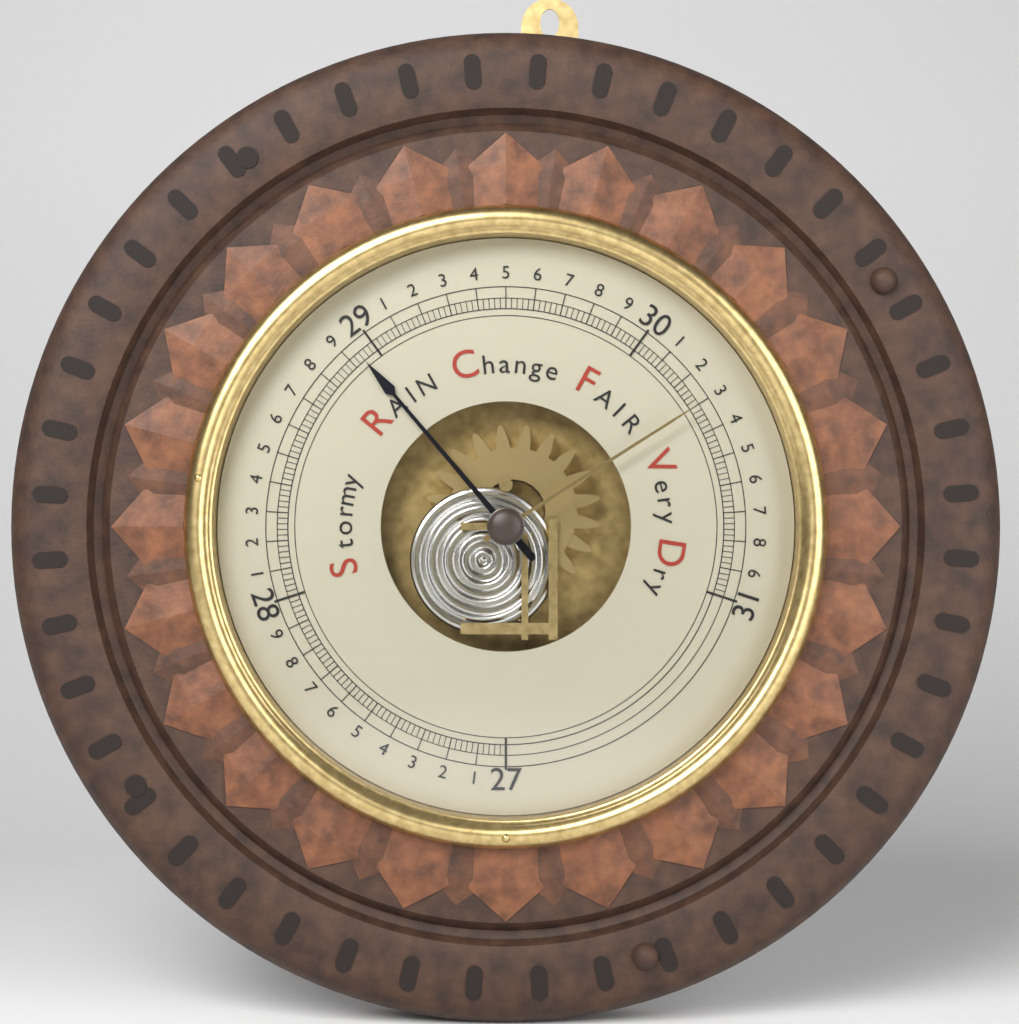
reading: 28.94 inHg
